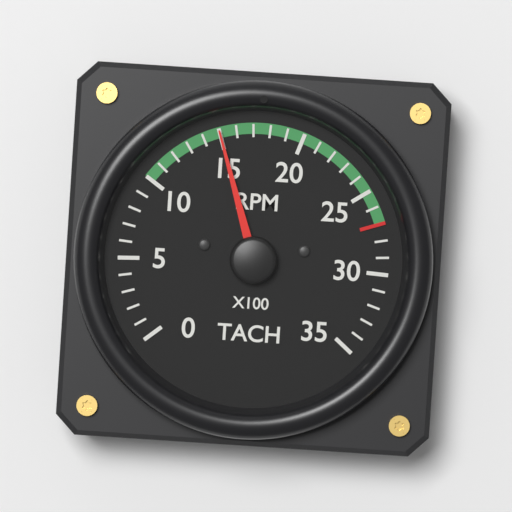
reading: 1500 RPM
